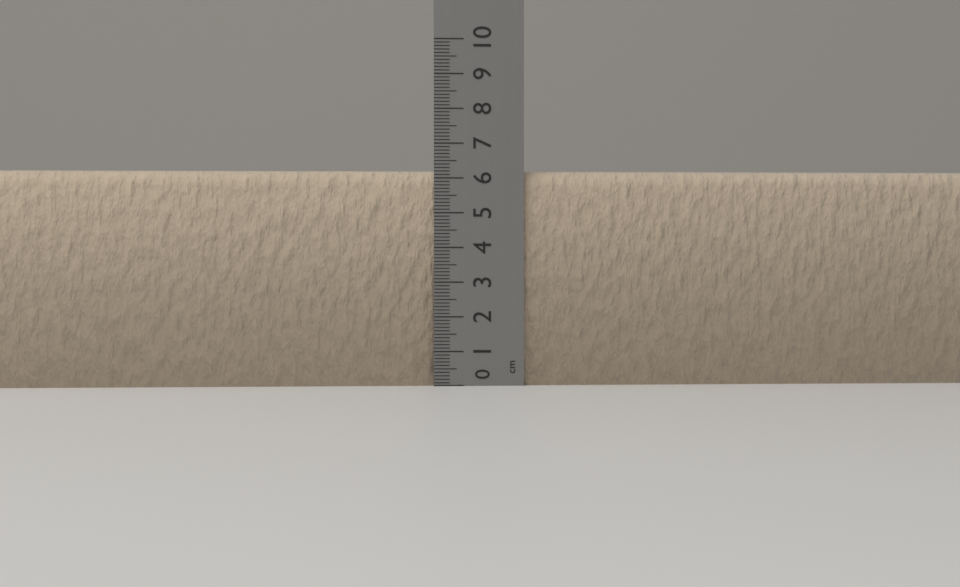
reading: 6.2 cm
